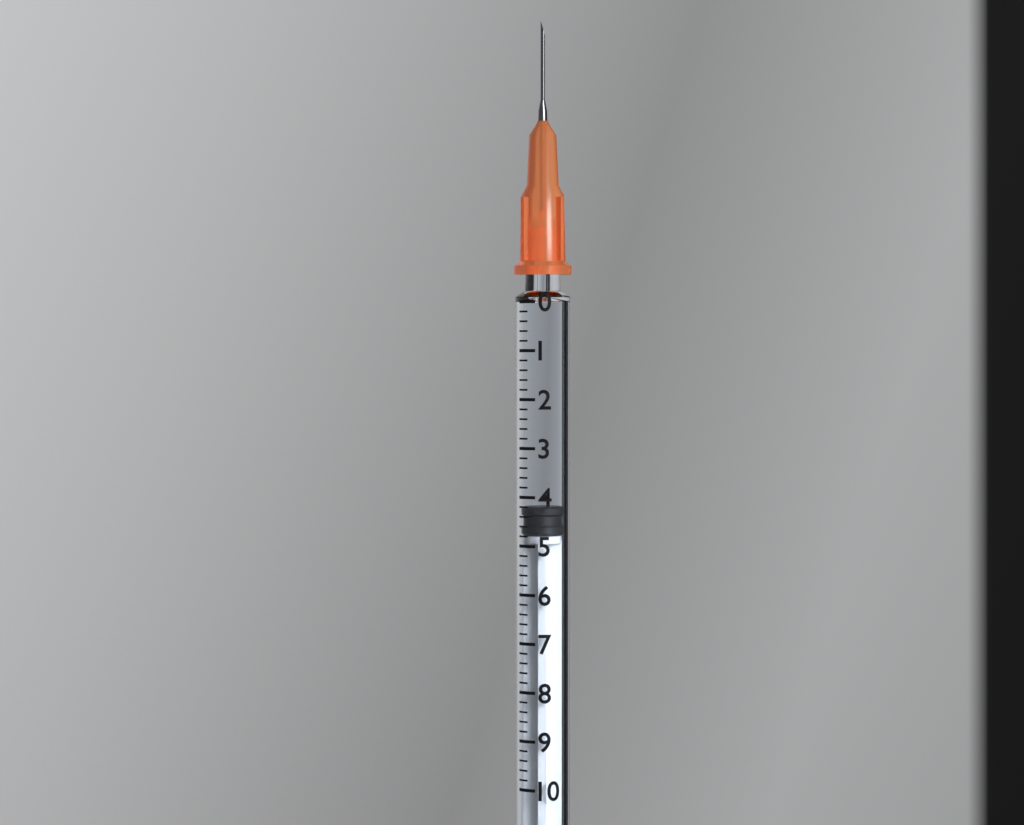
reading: 4.2 (no unit)
